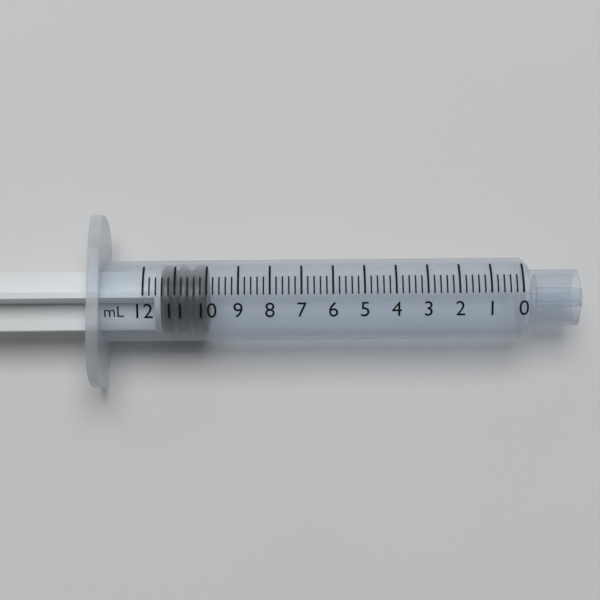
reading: 10.0 mL
